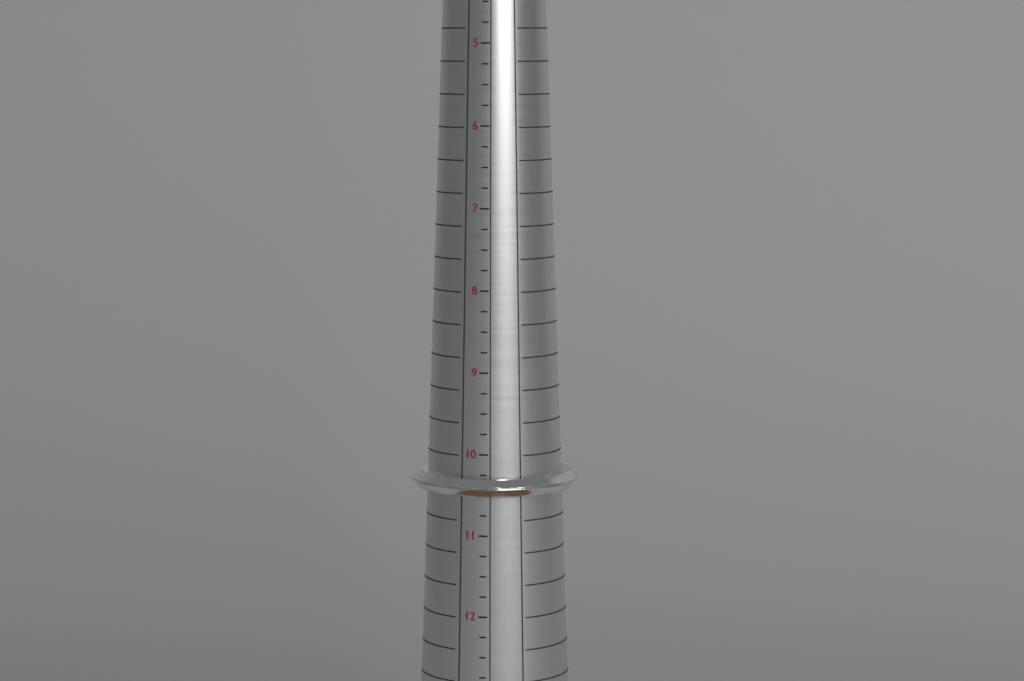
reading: 10.50 (no unit)
